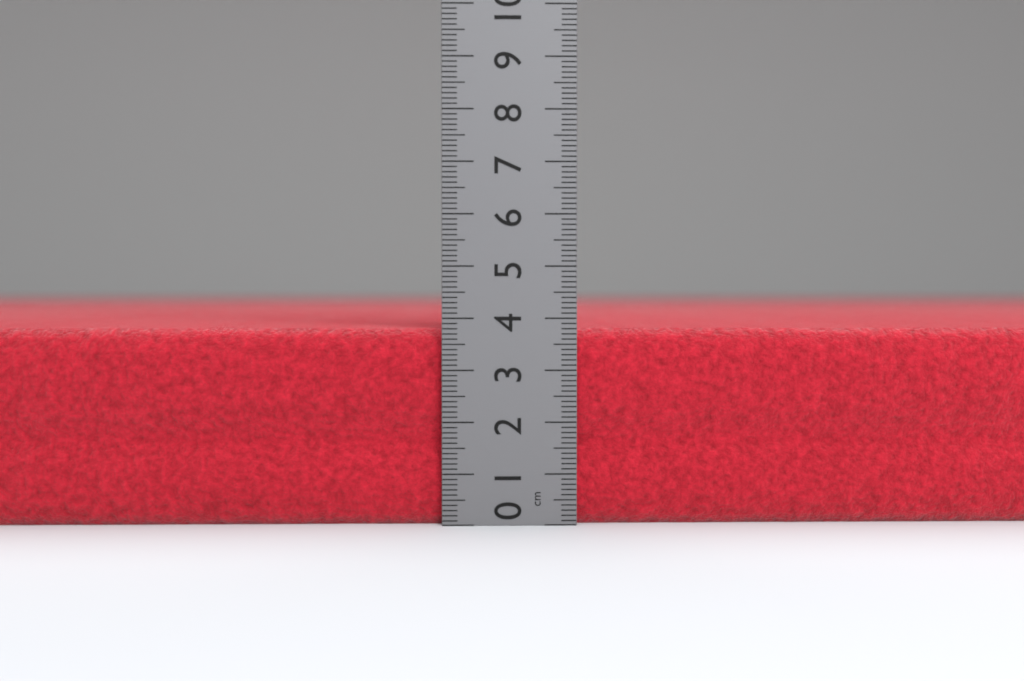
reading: 3.8 cm
